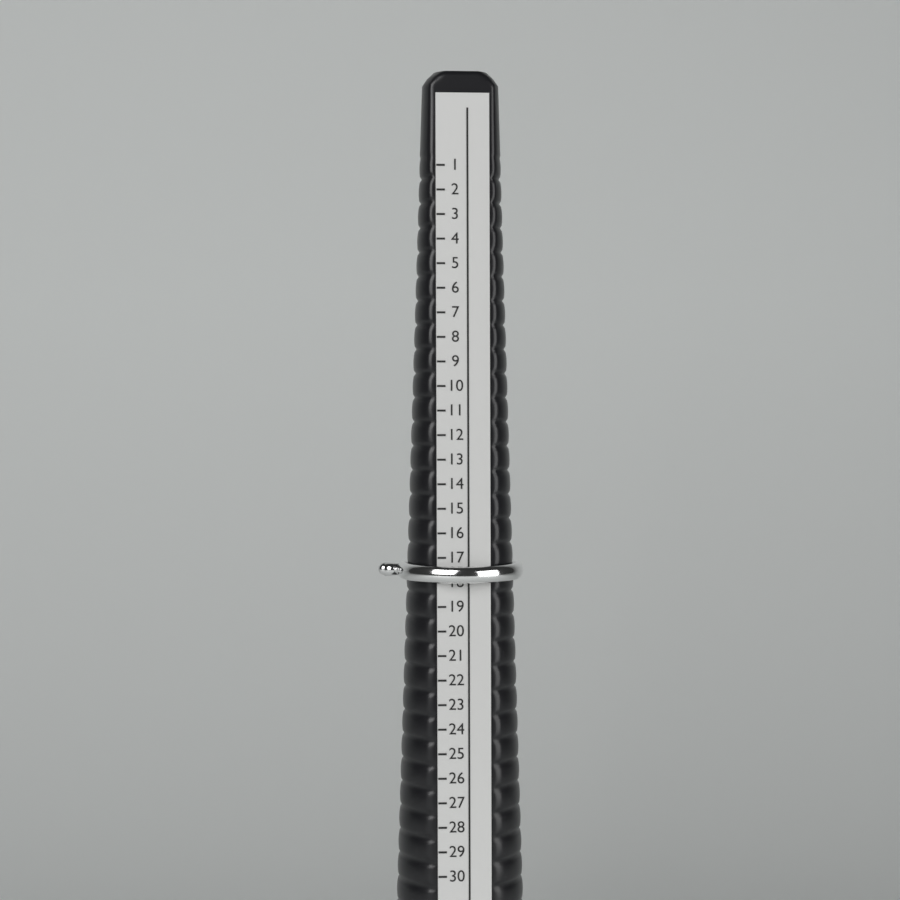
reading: 18 (no unit)
